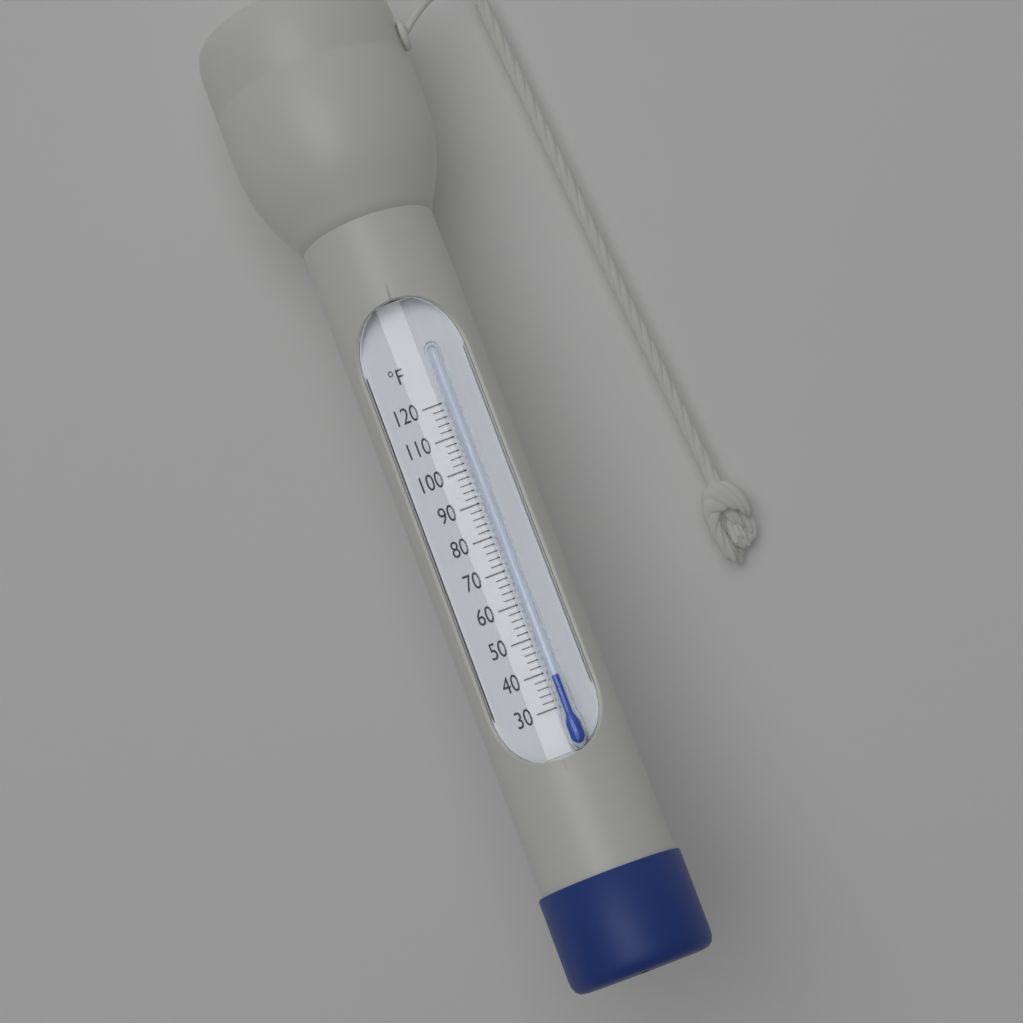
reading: 38 °F
